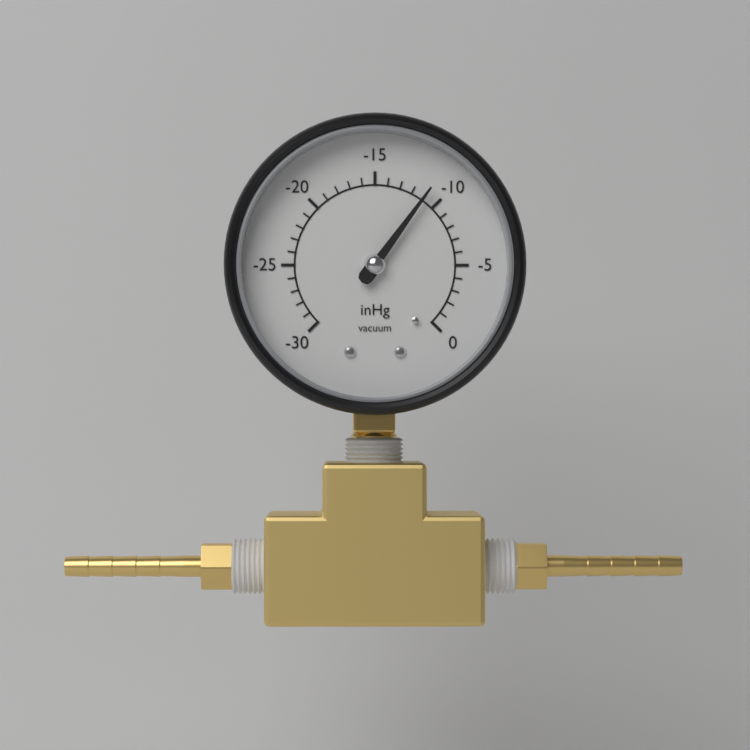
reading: -11 inHg
